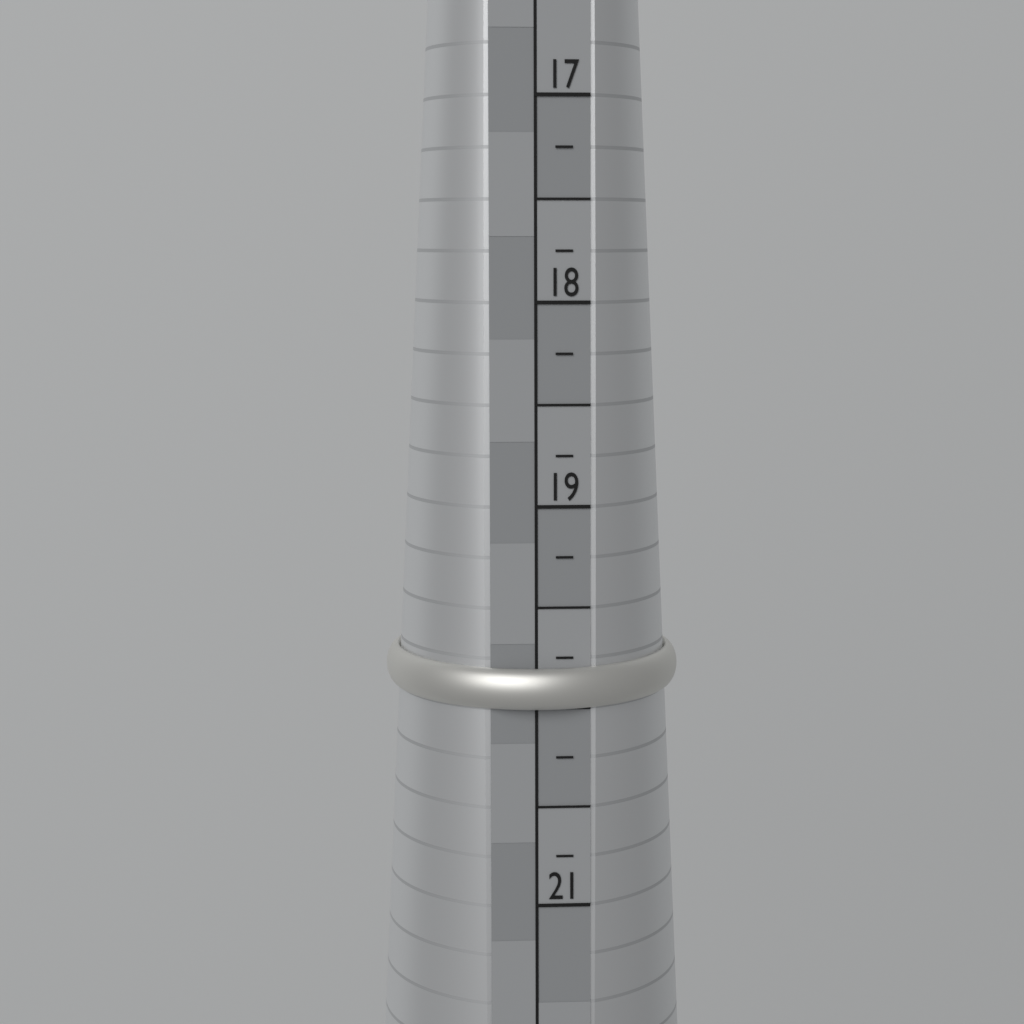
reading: 20.00 (no unit)
